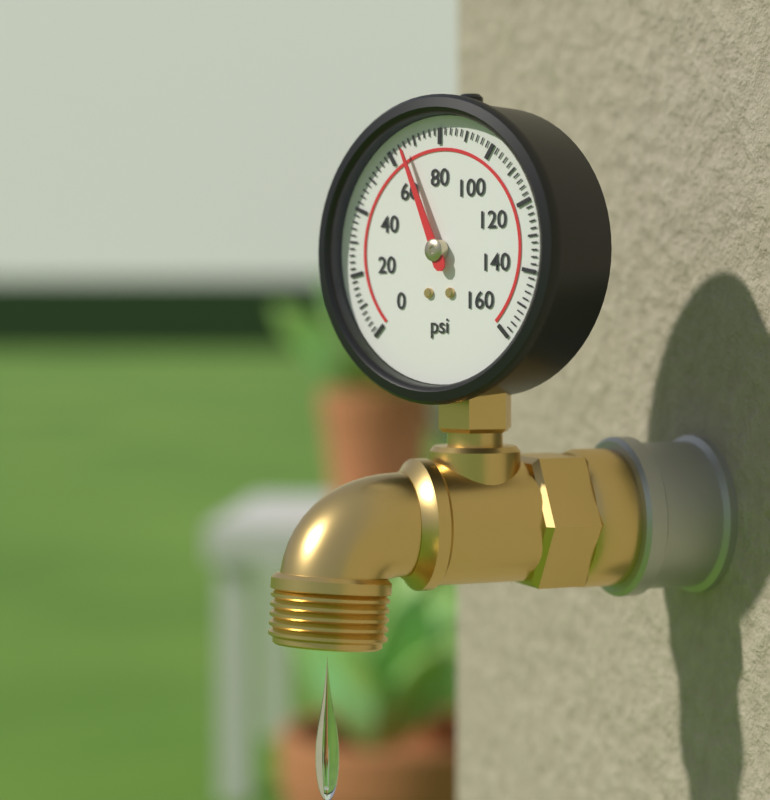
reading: 66 psi
